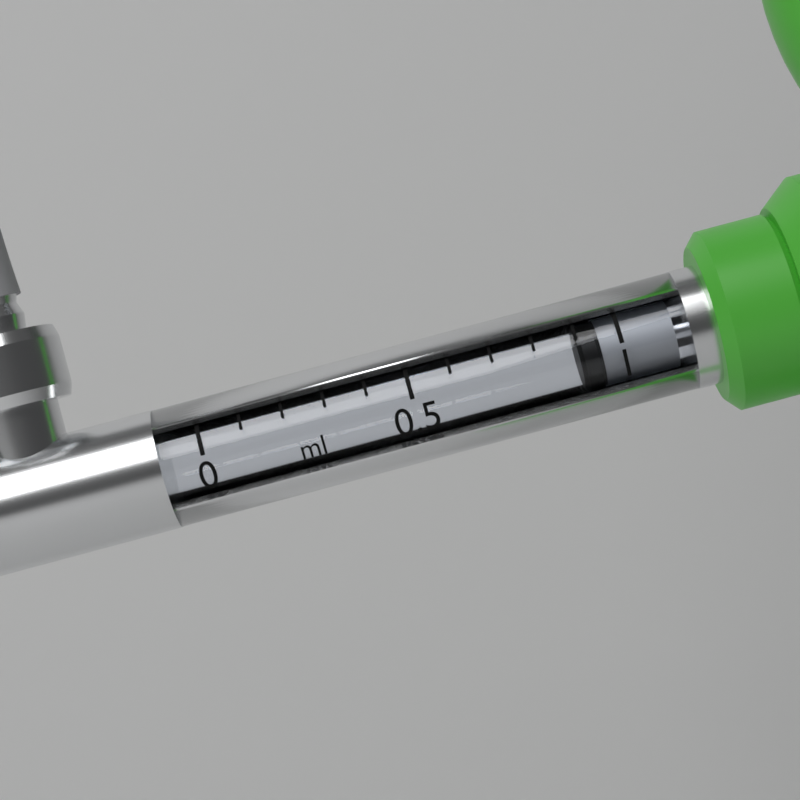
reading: 0.9 ml
